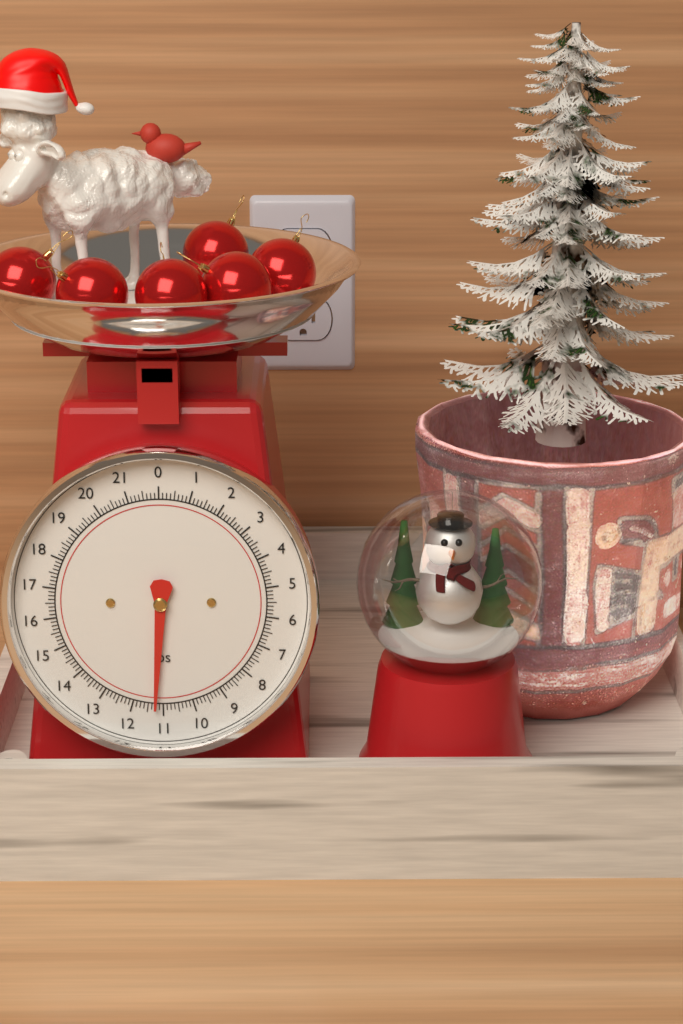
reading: 11.250 lbs
